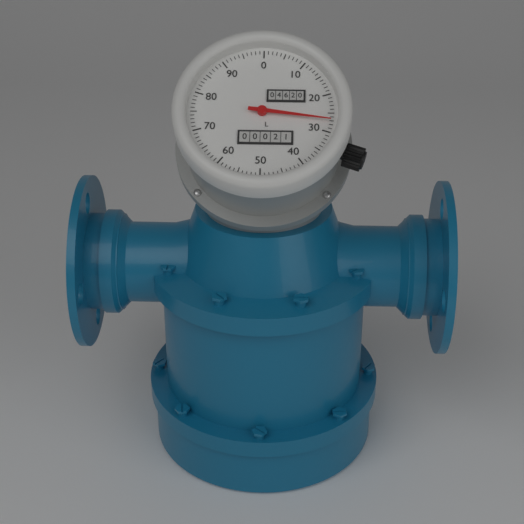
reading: 27 L
